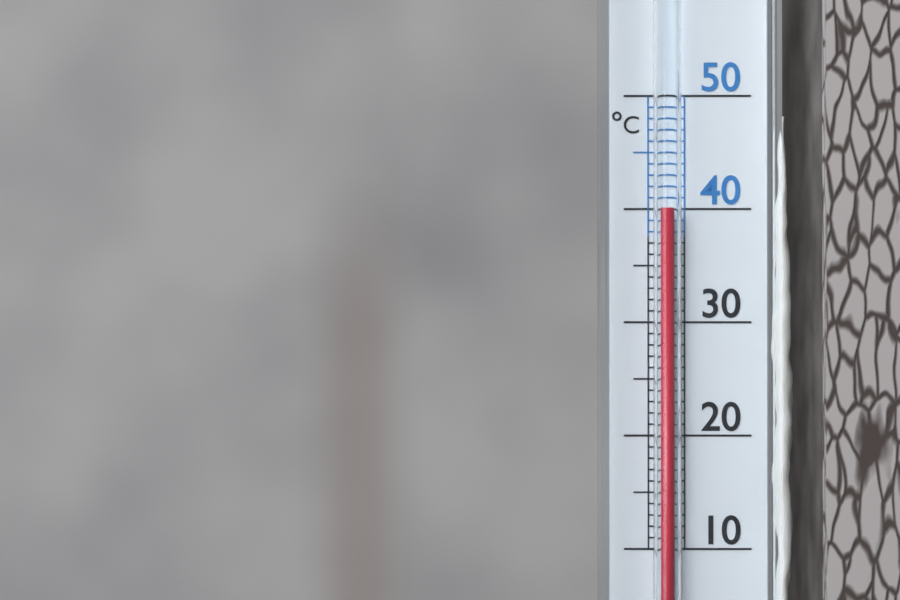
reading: 40 °C
